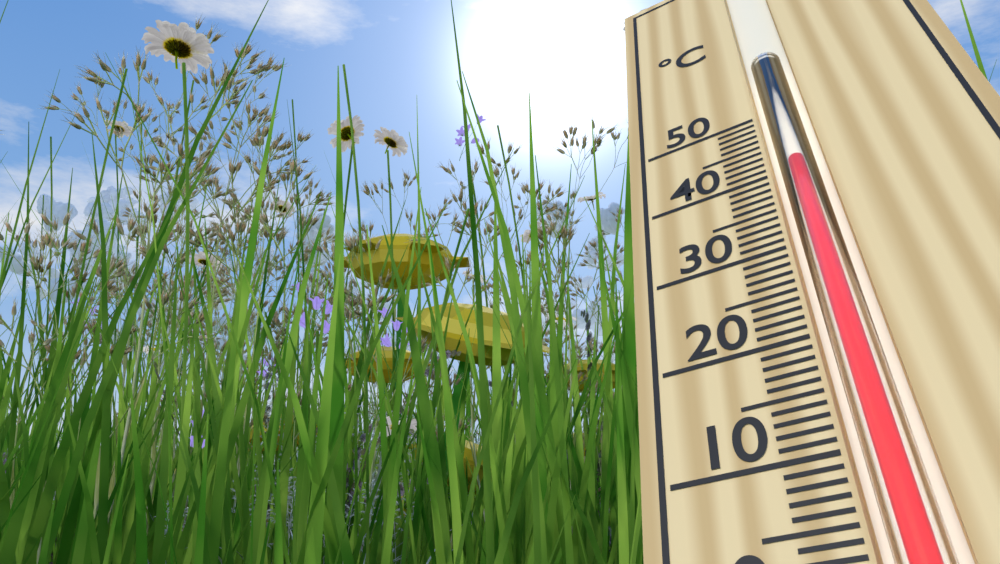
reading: 41 °C
